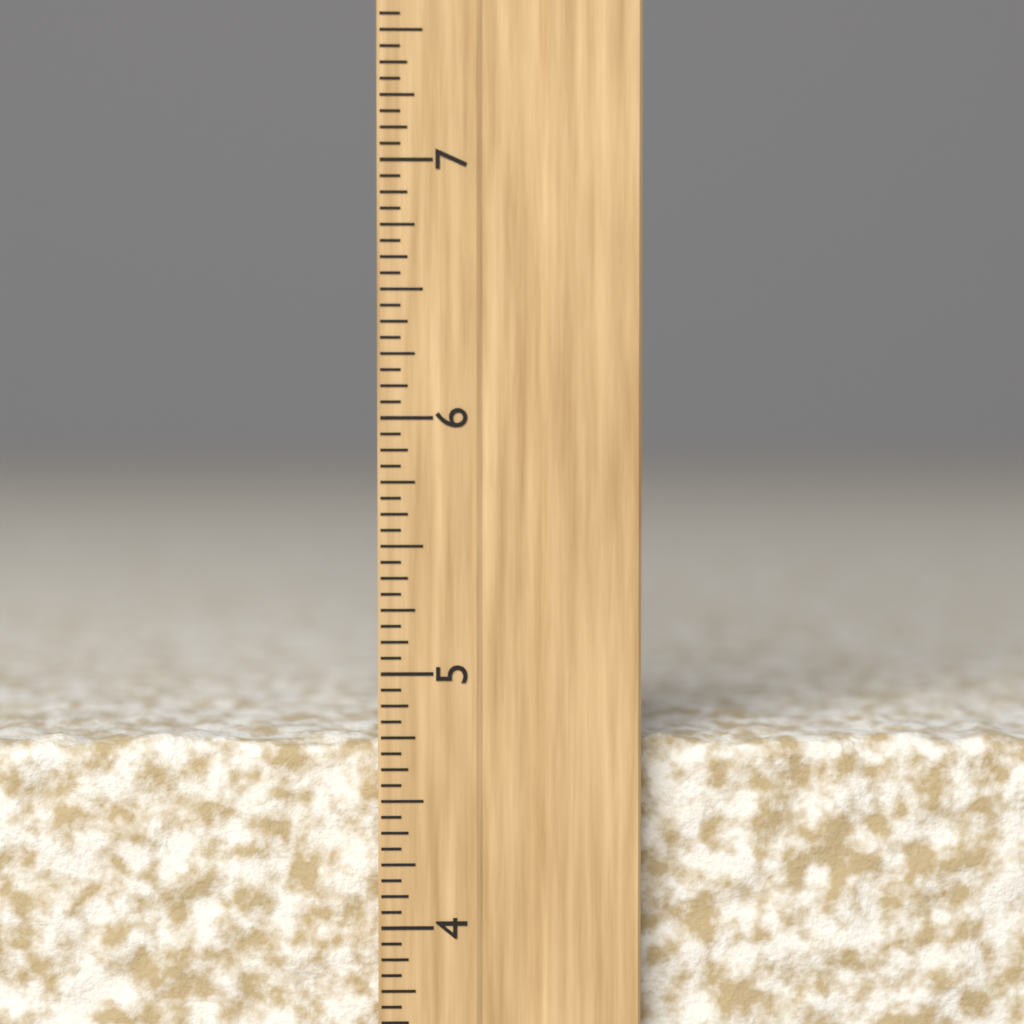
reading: 4.7500 inch
